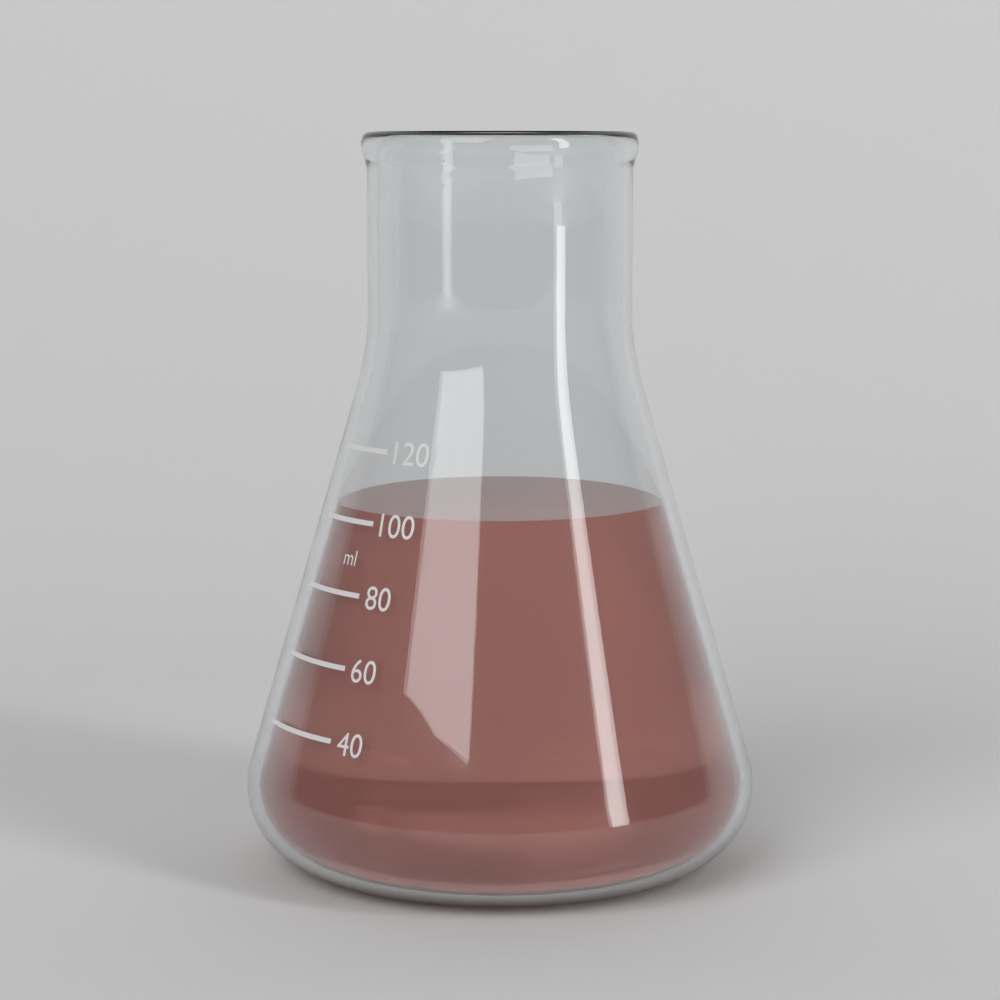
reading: 102 ml
